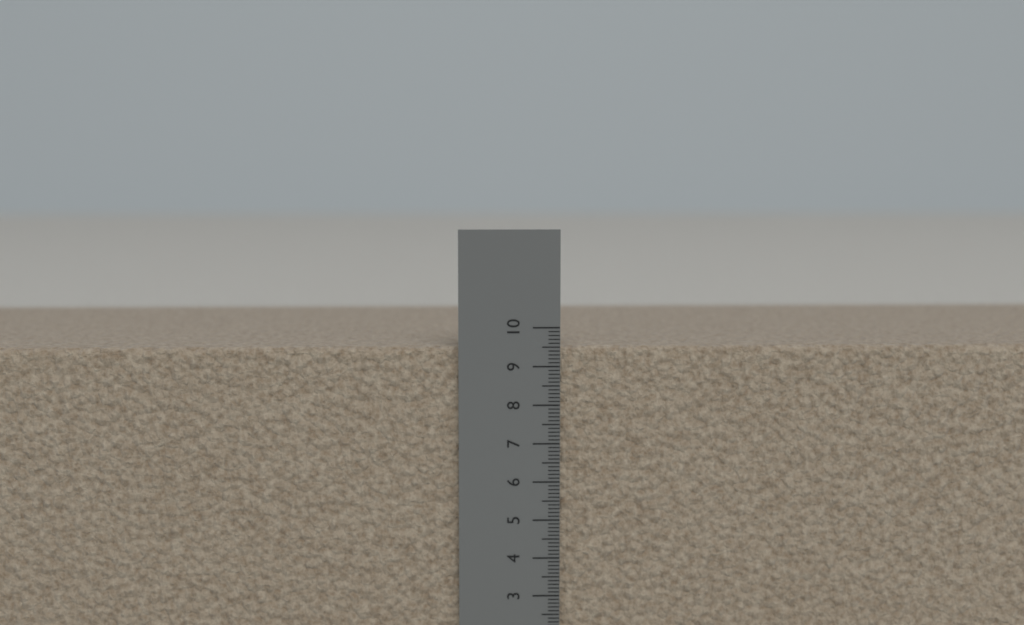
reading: 9.5 cm
